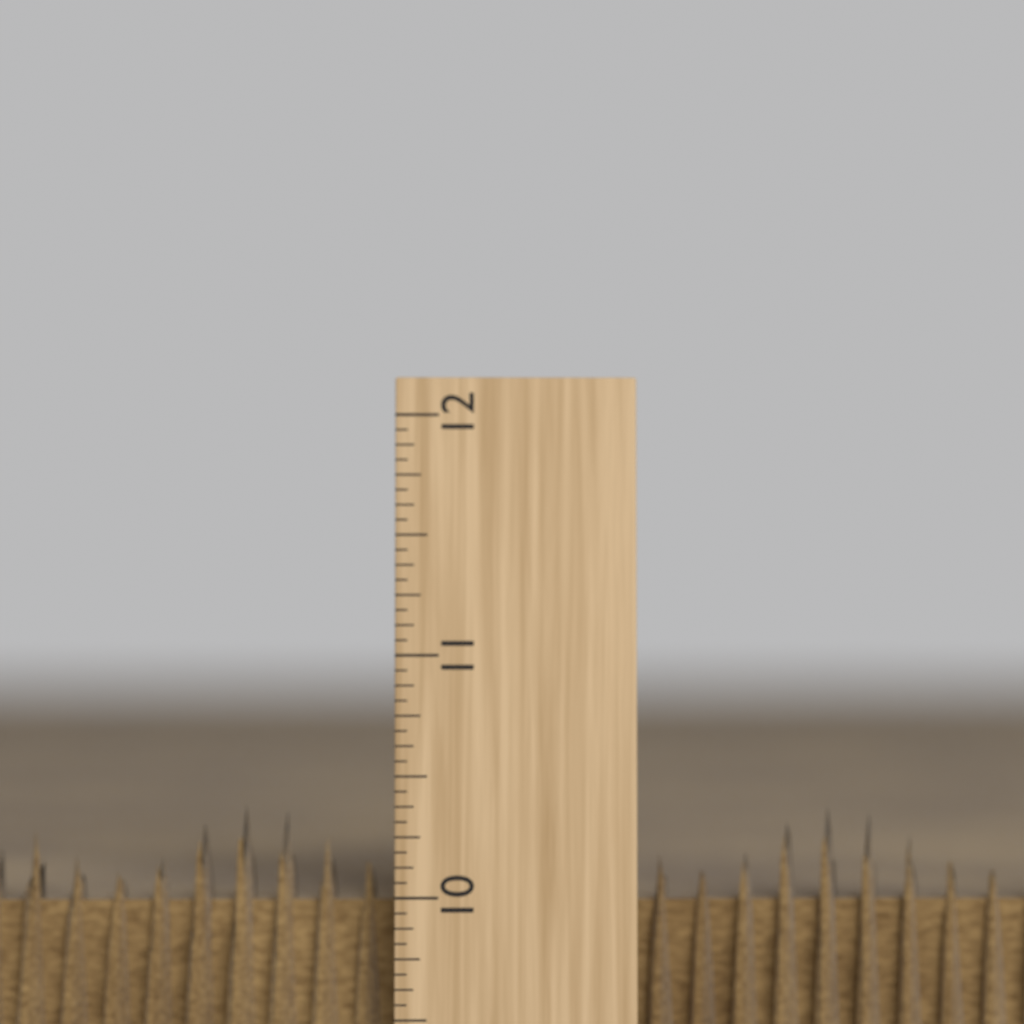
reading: 10.3750 inch
